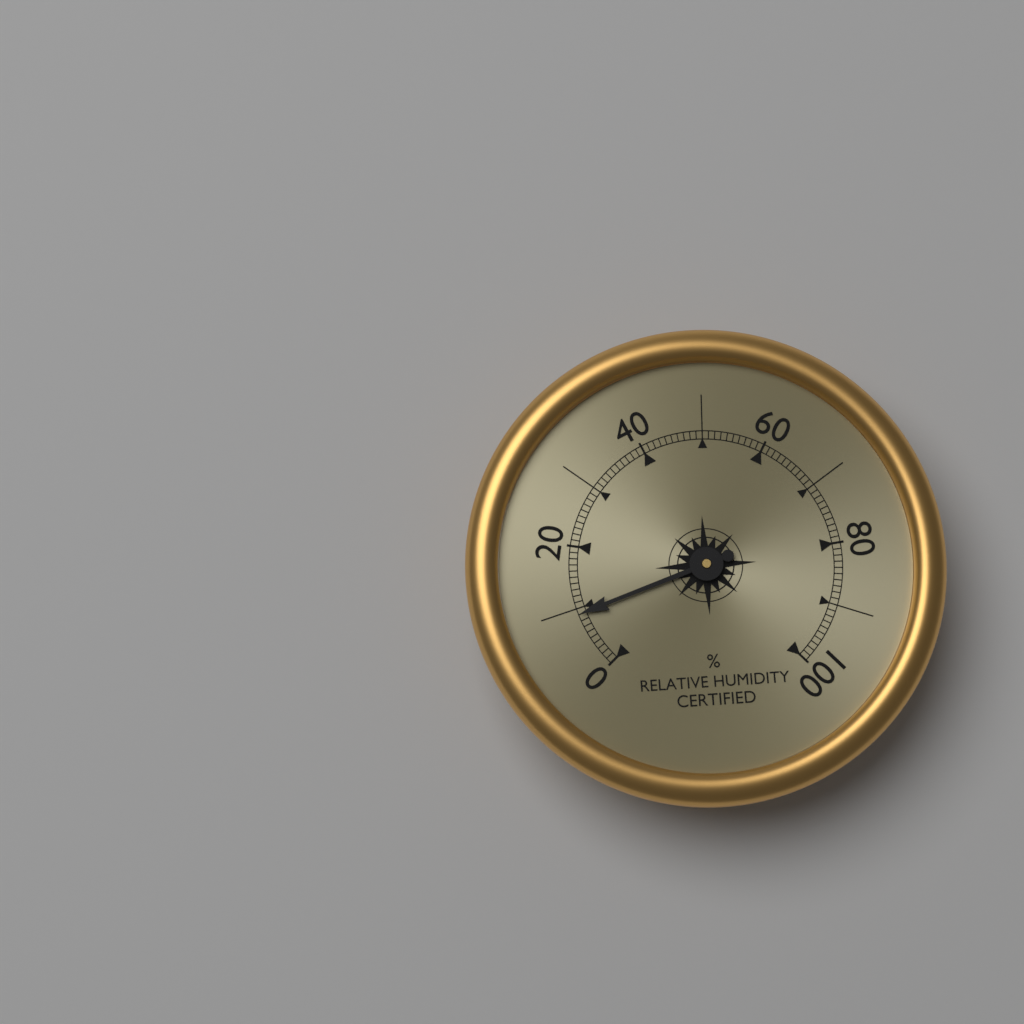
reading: 9 %
